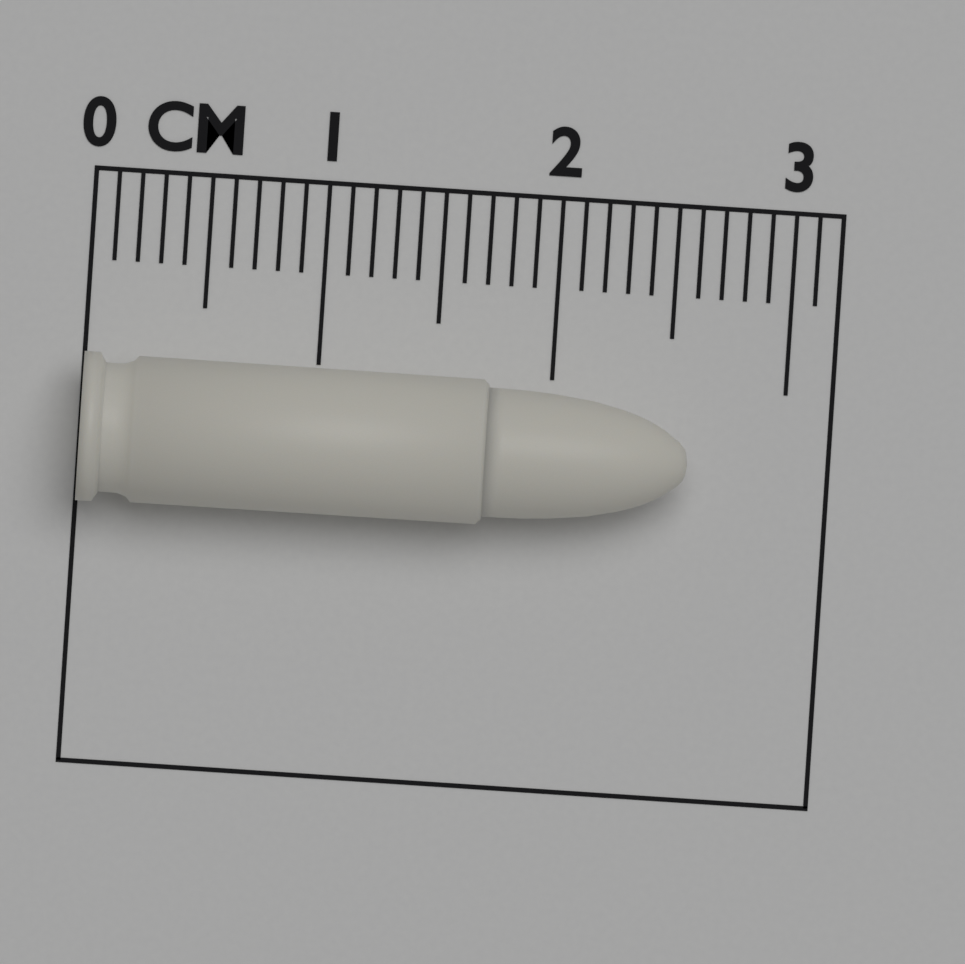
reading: 2.6 cm
